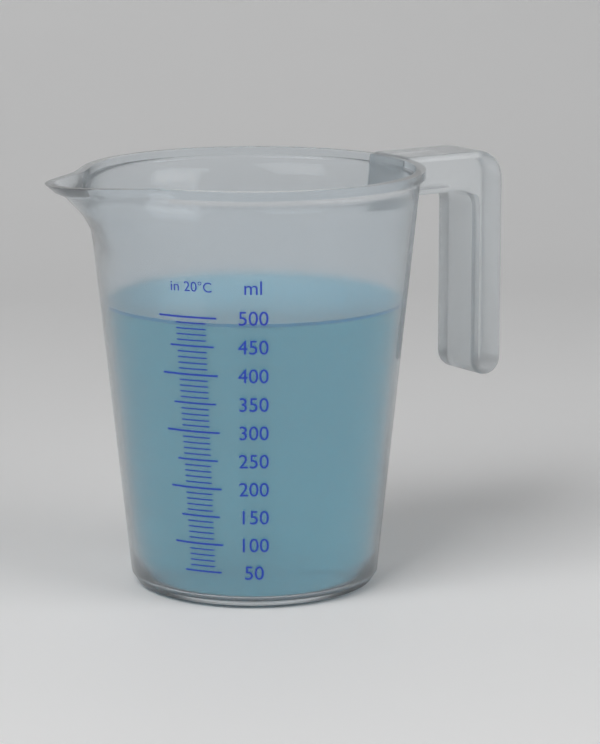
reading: 490 ml
